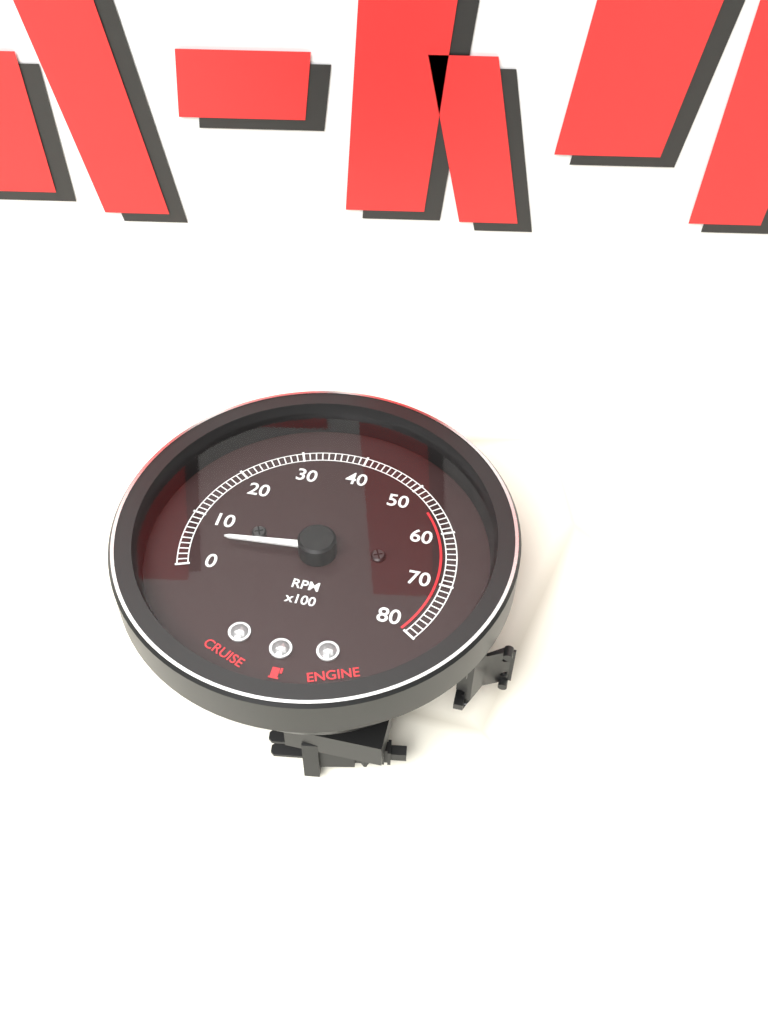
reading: 500 RPM
